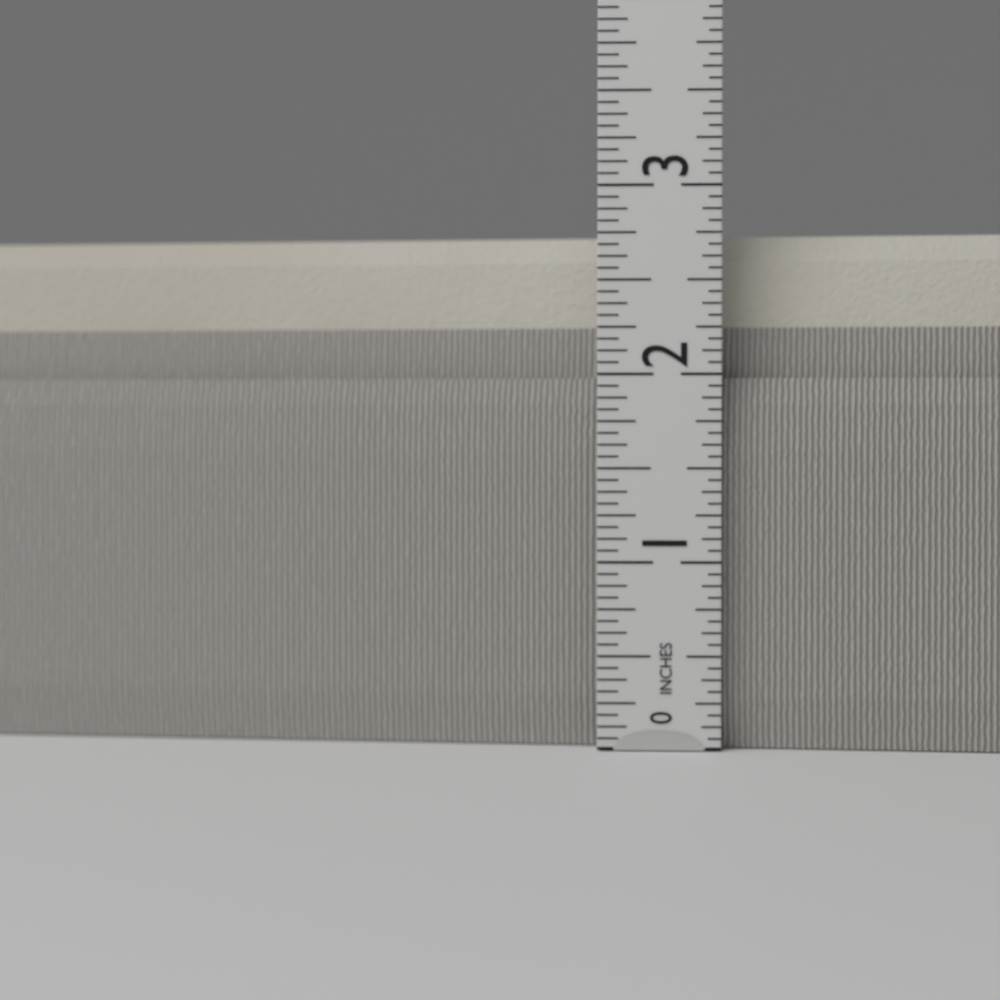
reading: 2.7500 in
